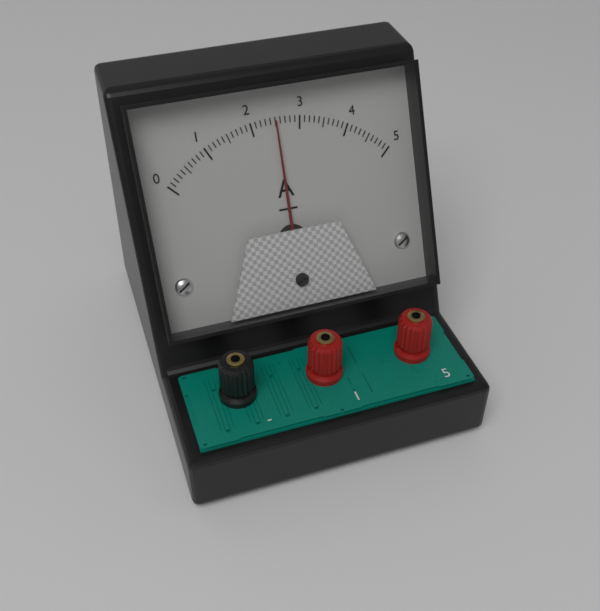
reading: 2.5 A
